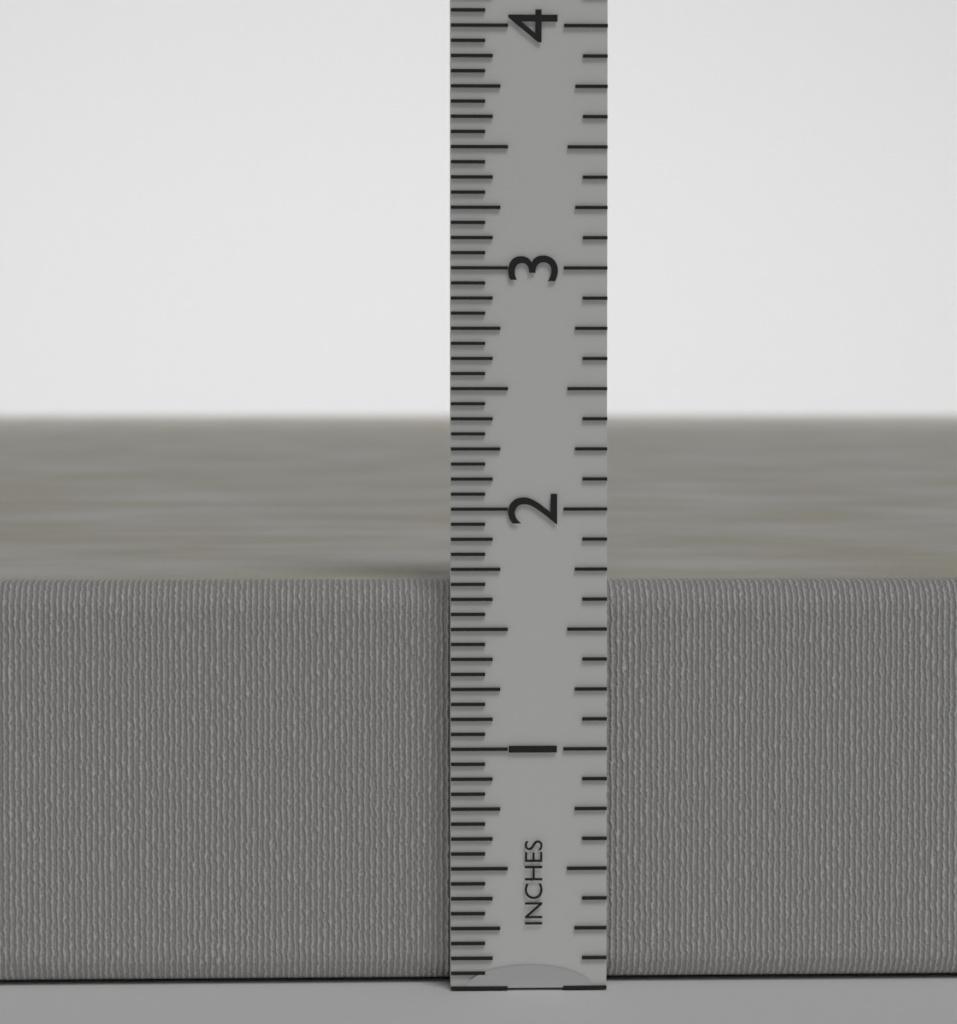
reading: 1.6875 in
